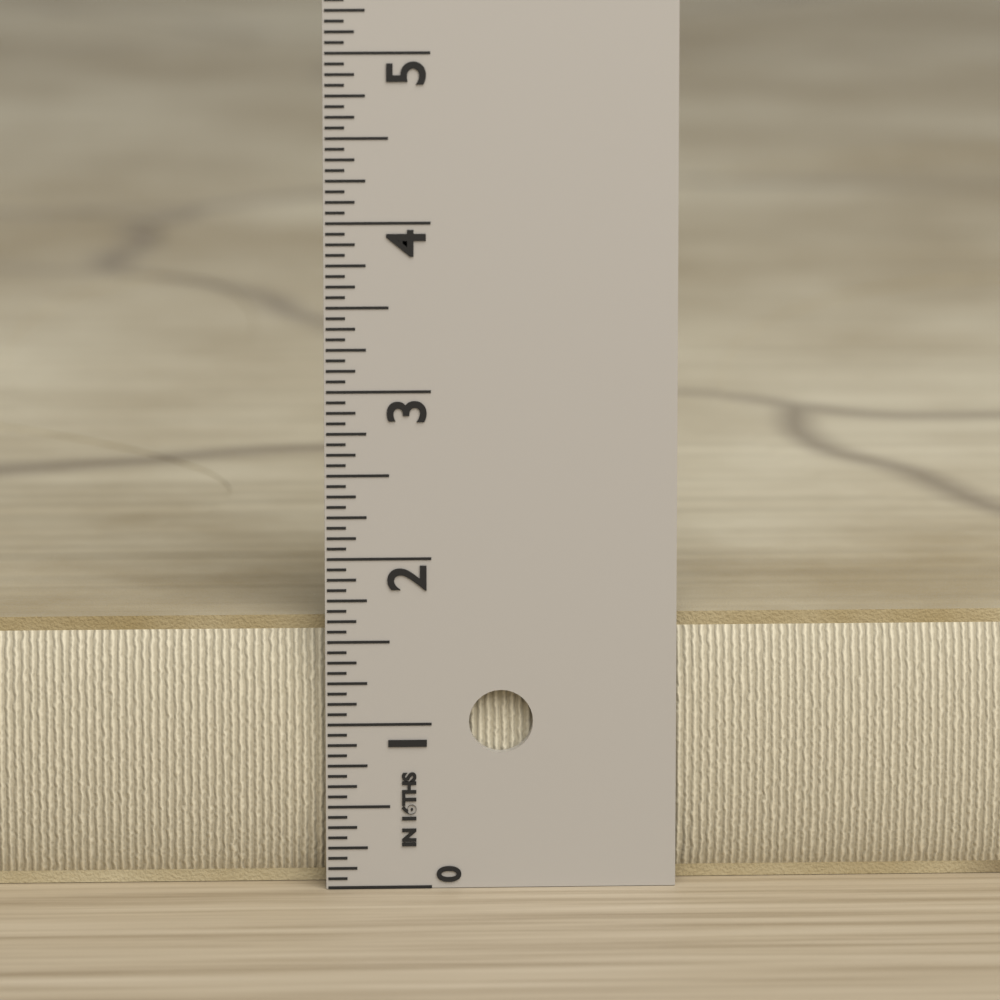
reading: 1.6250 in
